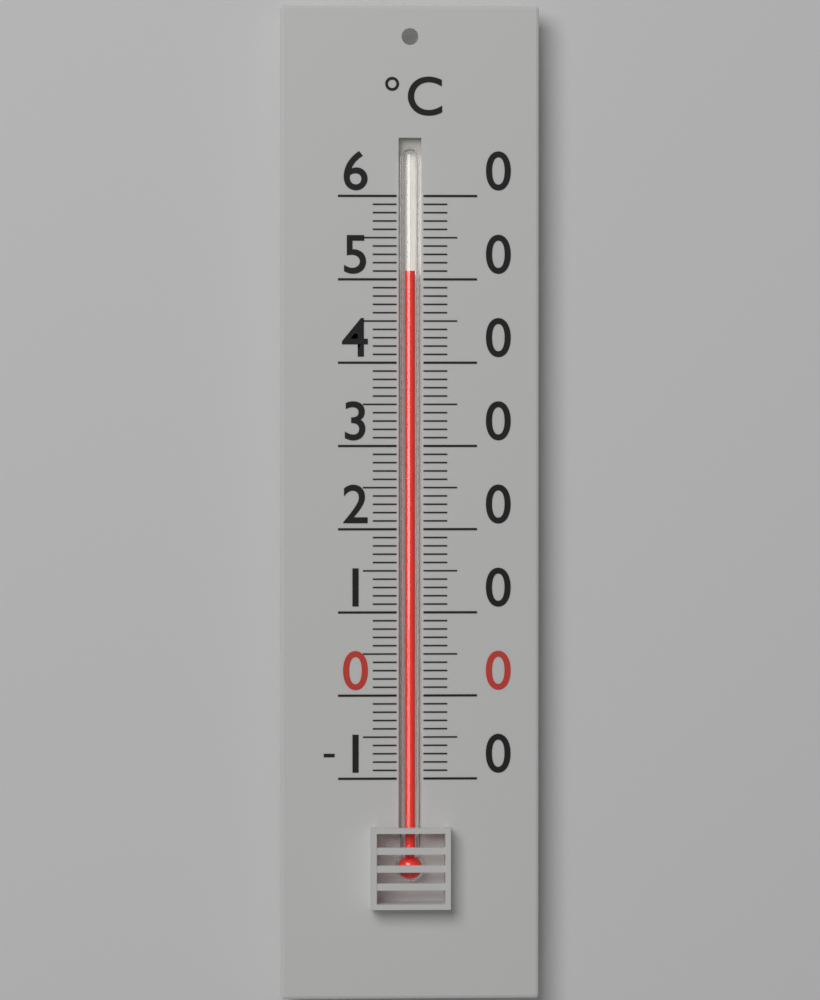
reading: 51 °C
